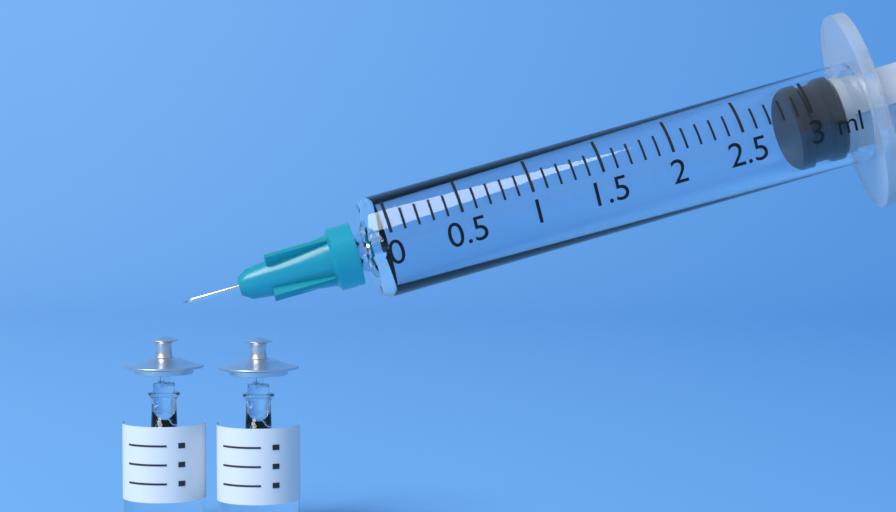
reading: 2.9 ml
